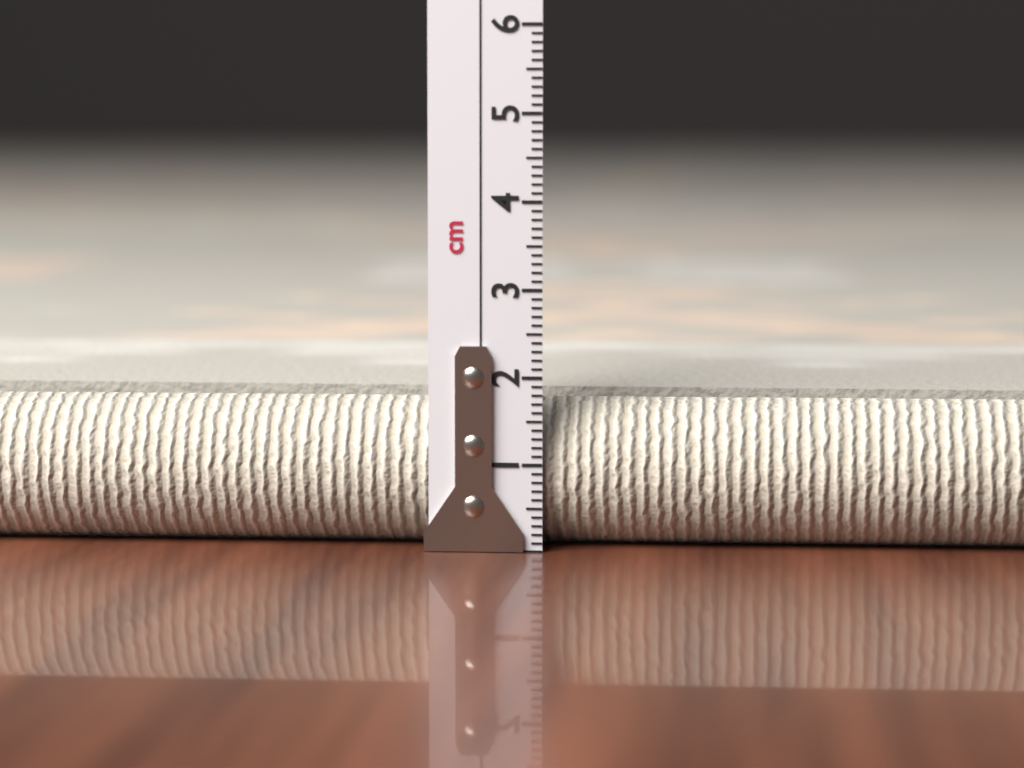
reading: 1.7 cm
